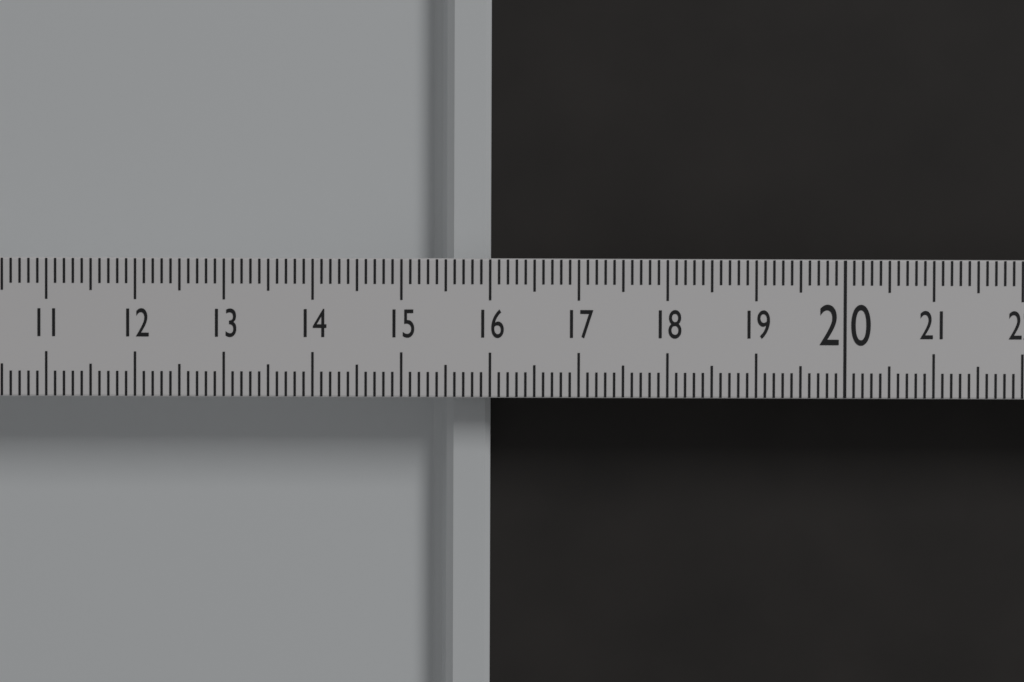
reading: 16.0 (no unit)
